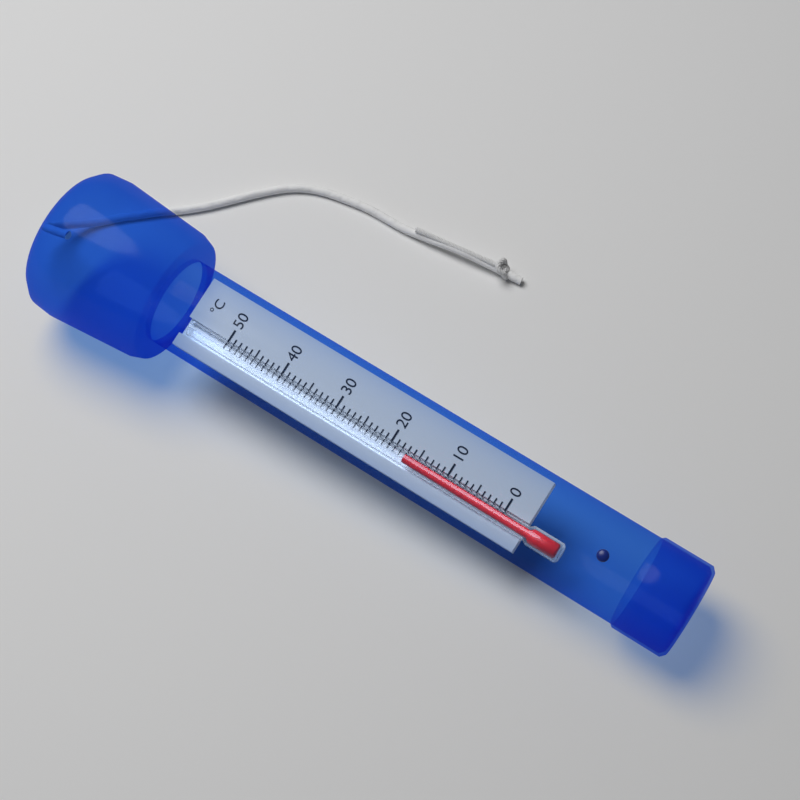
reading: 17 °C
